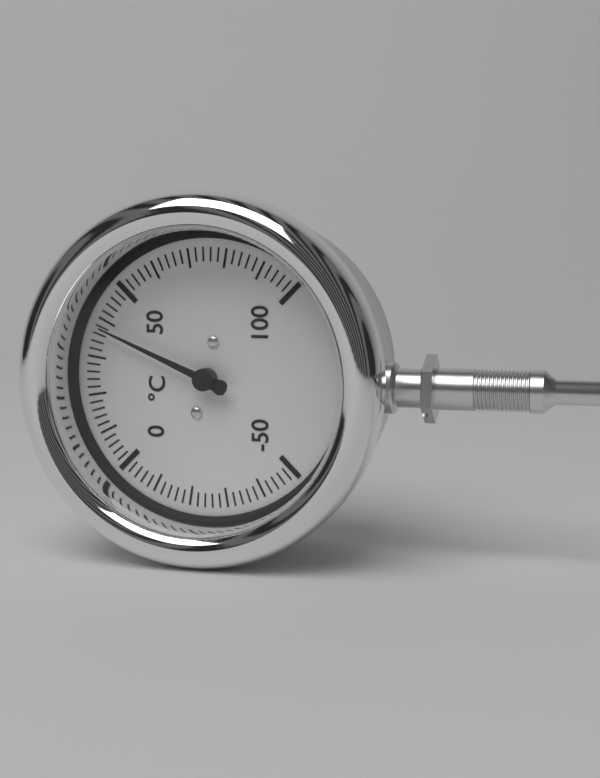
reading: 38 °C
